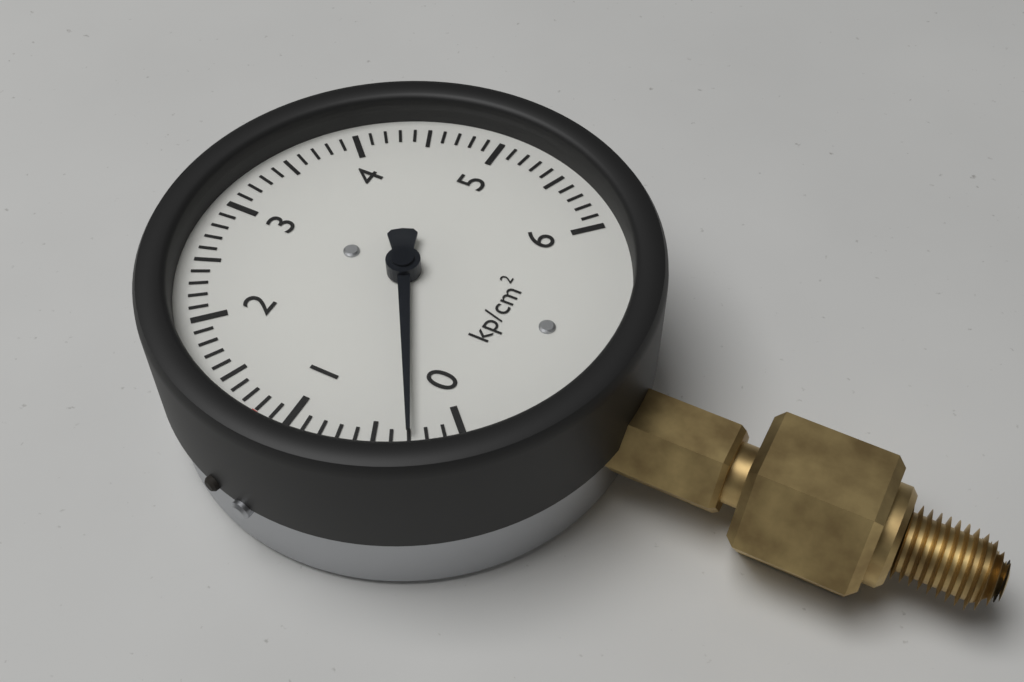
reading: 0.3 kp/cm²
